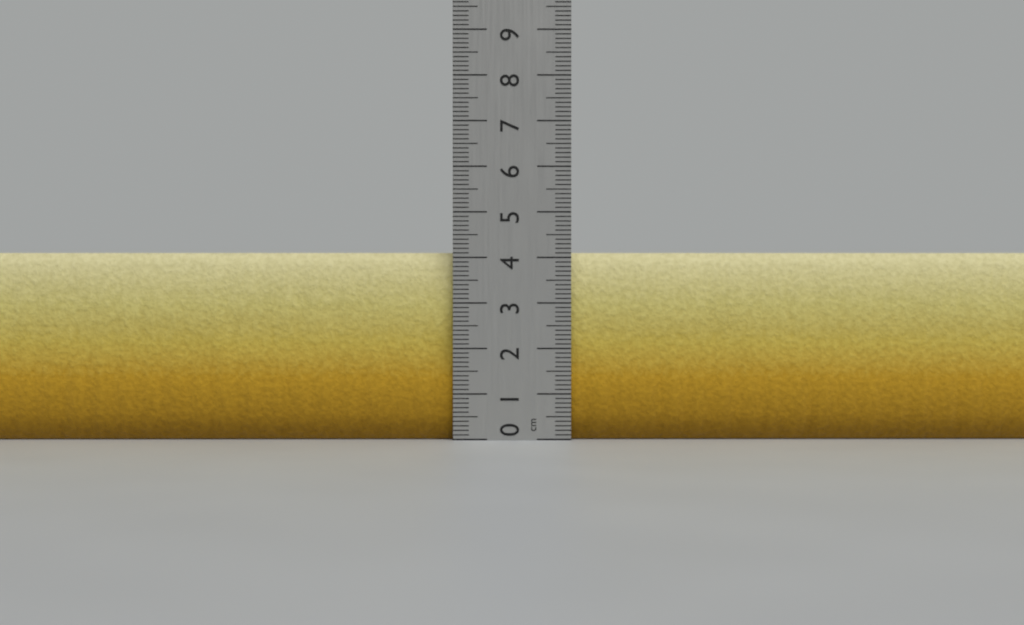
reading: 4.1 cm
